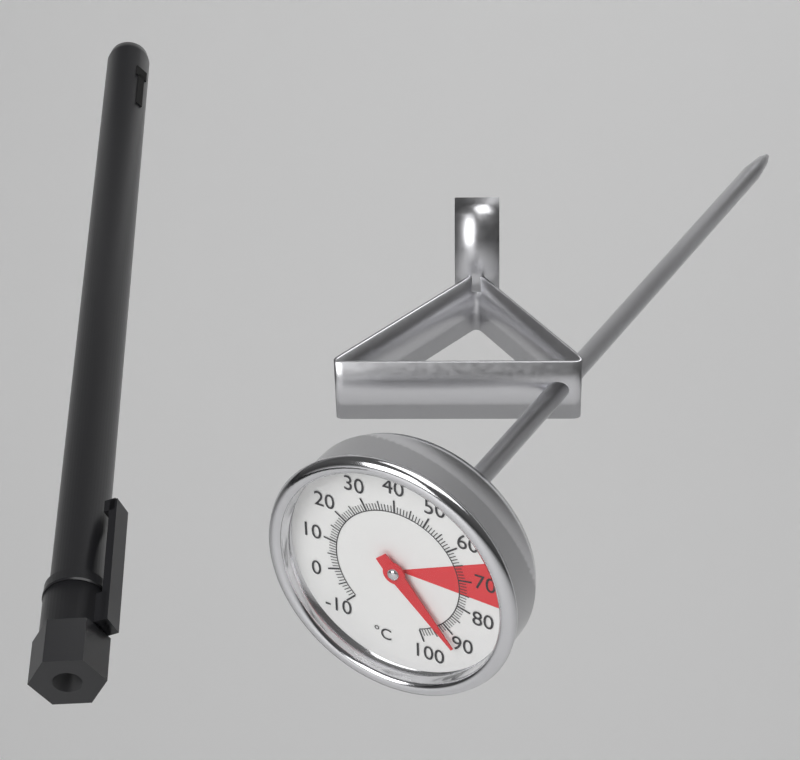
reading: 92 °C
